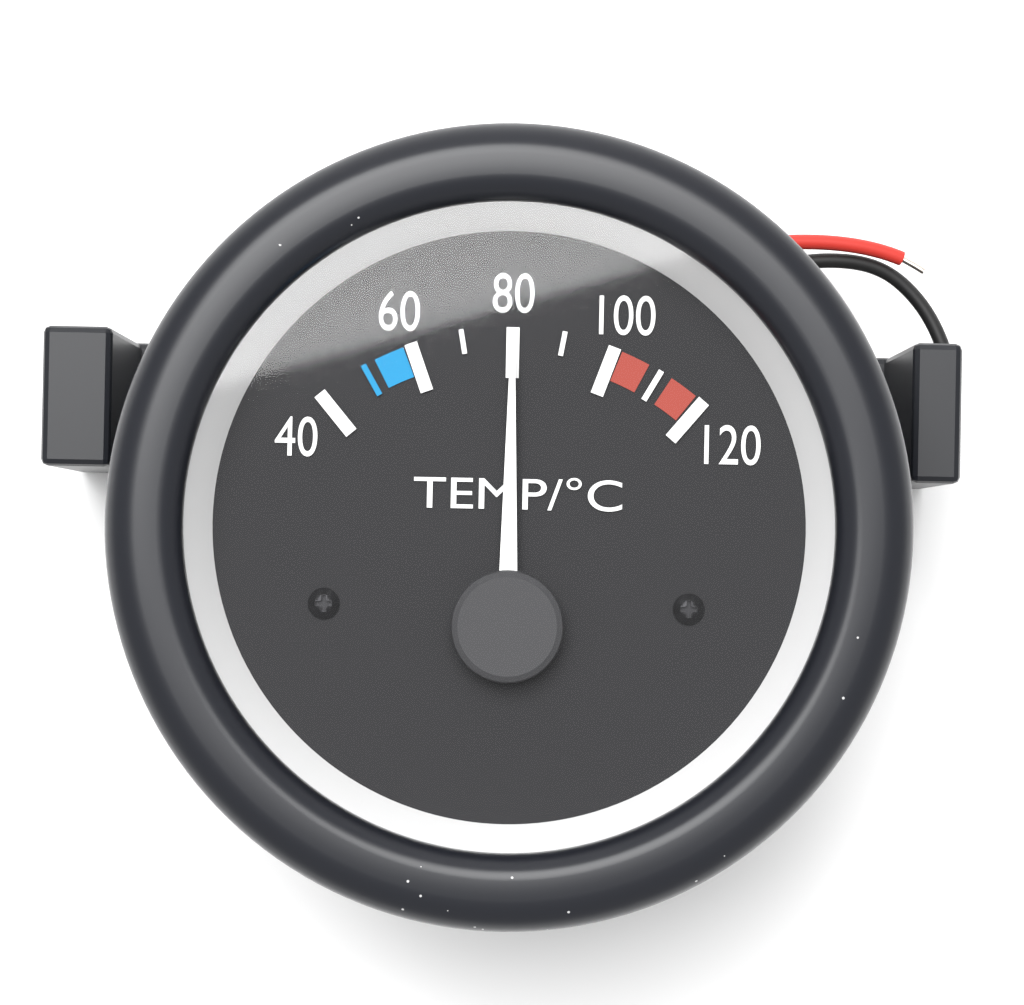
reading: 80 °C
